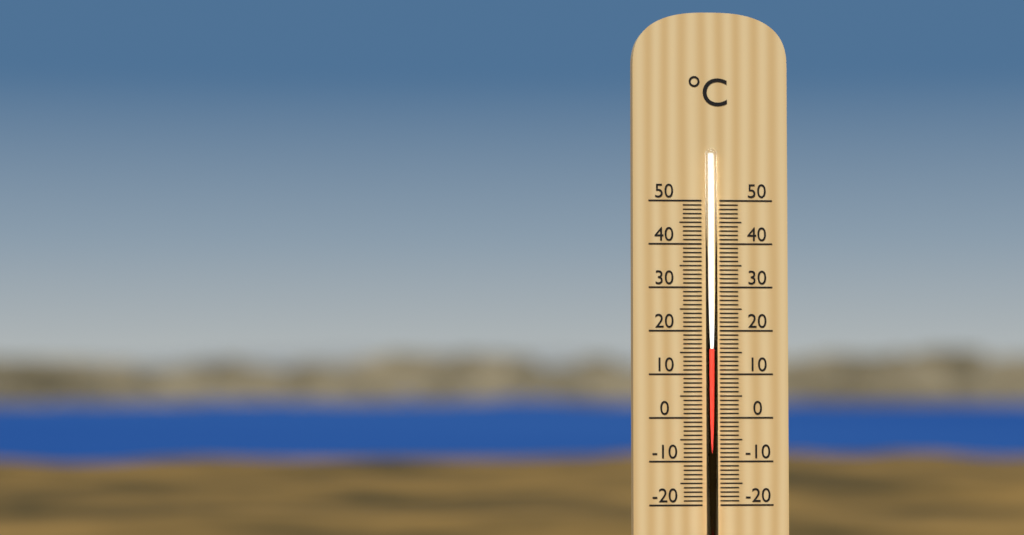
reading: 16 °C
